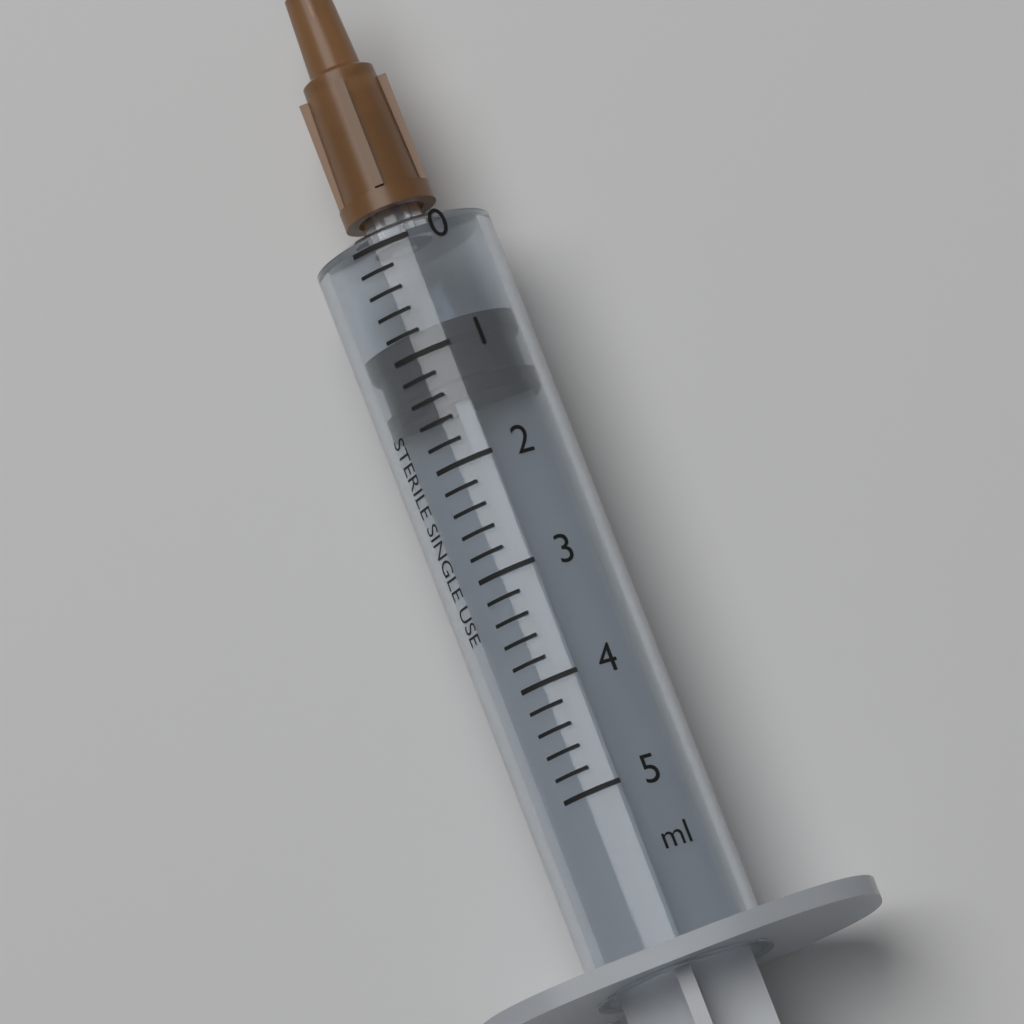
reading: 0.8 ml
